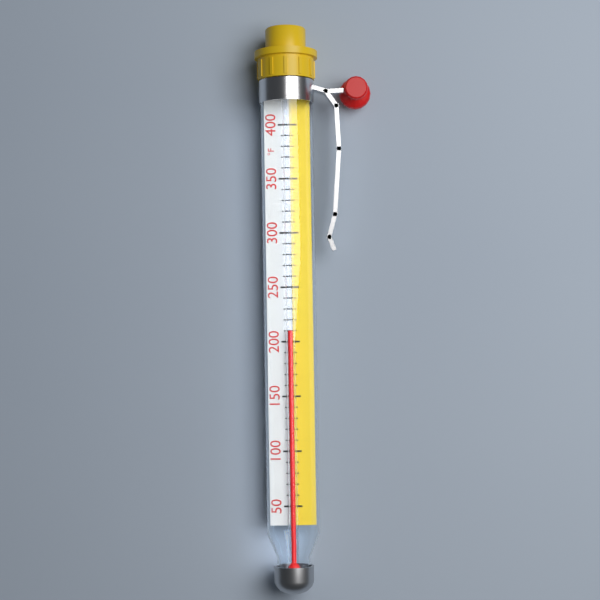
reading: 210 °F
